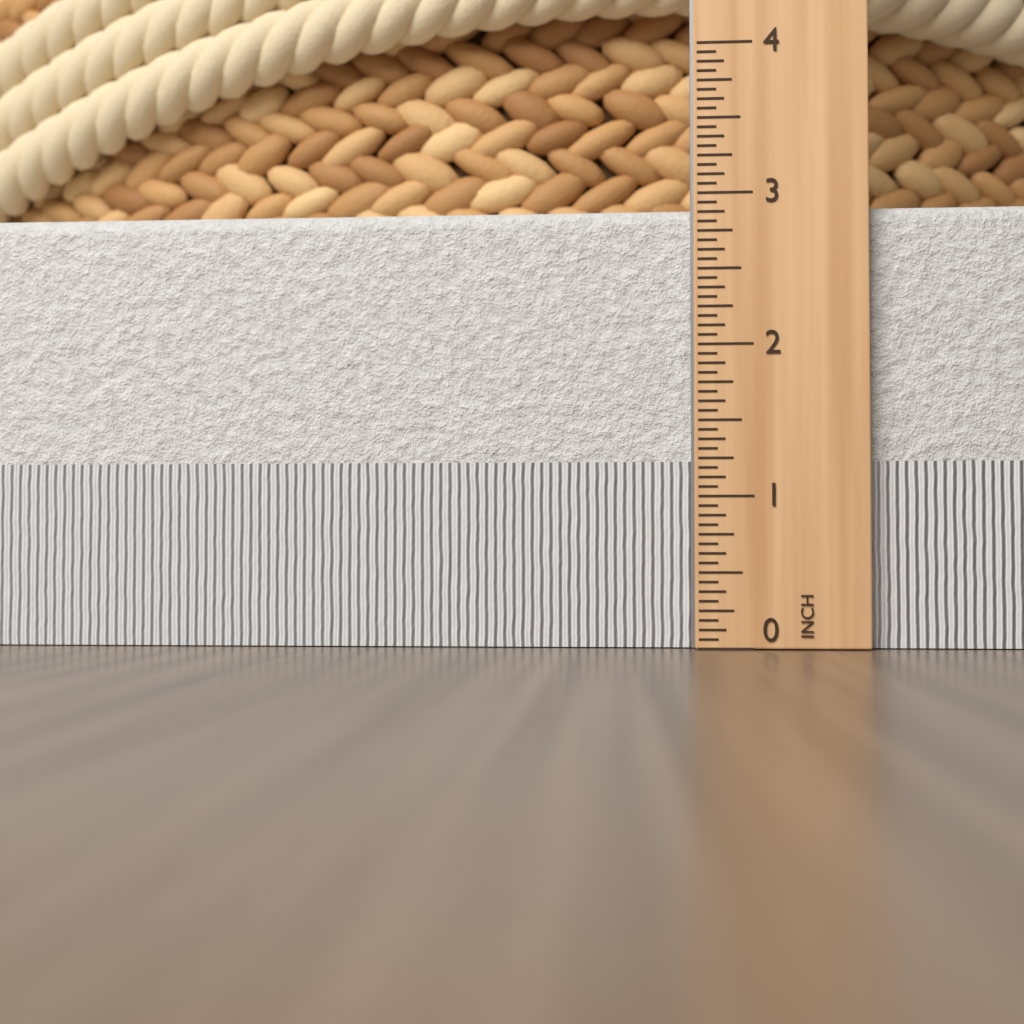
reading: 2.9375 in
